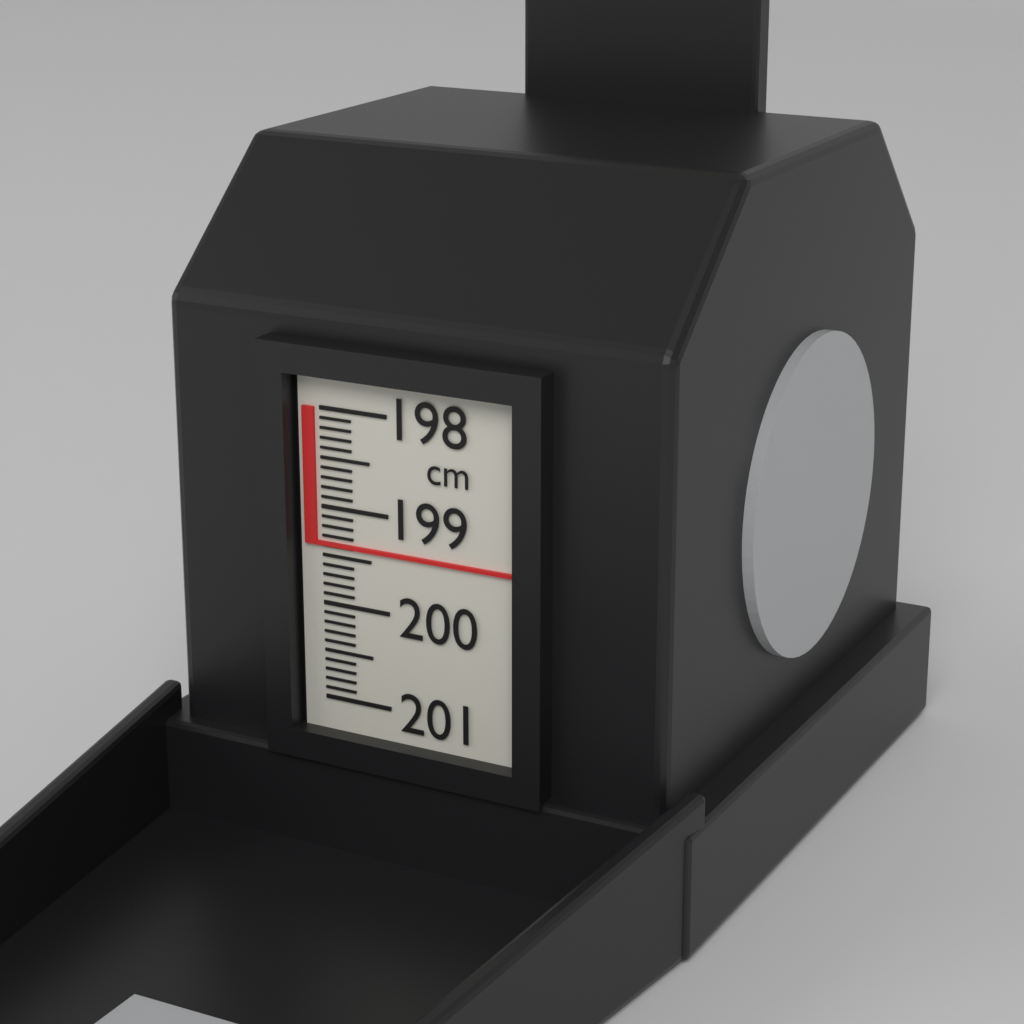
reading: 199.4 cm
